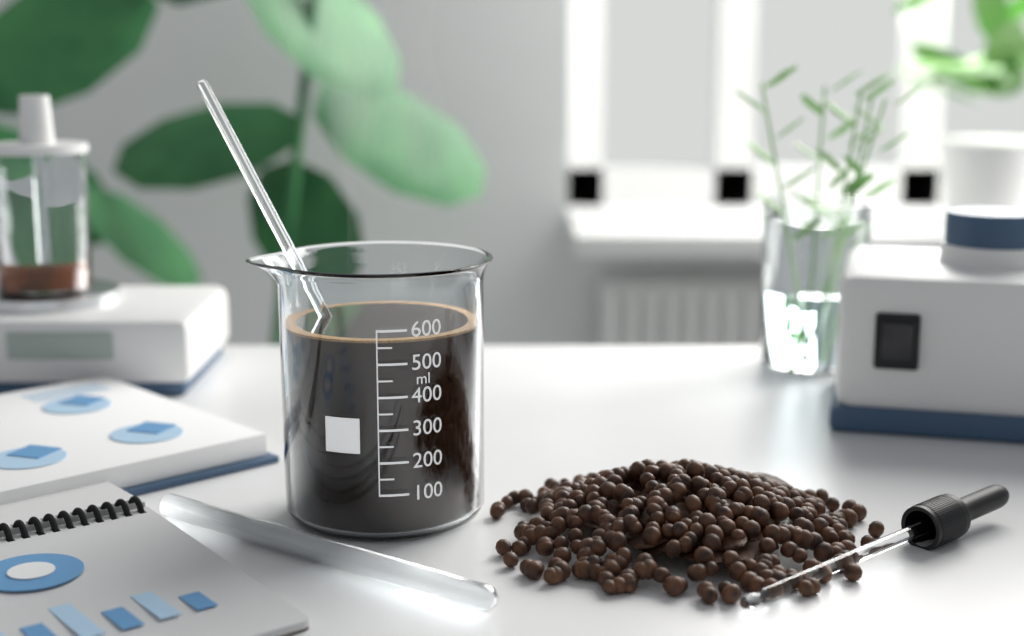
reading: 570 ml
